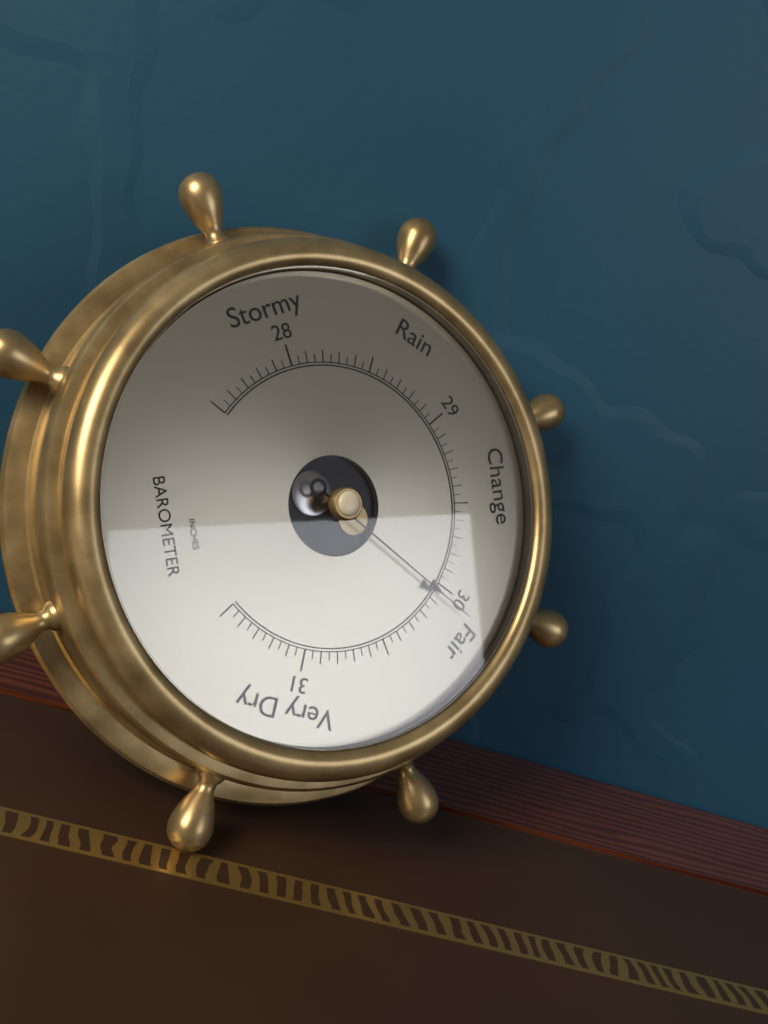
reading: 30.05 inHg
